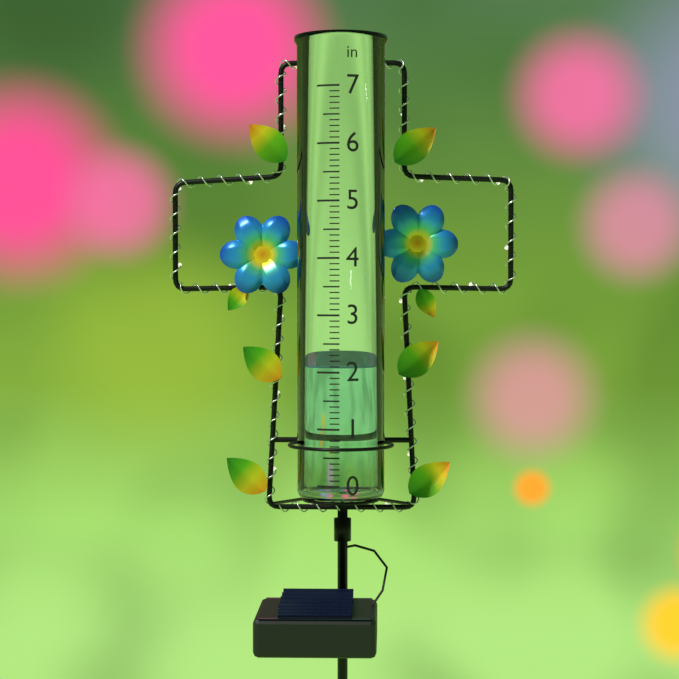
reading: 2.1 in
